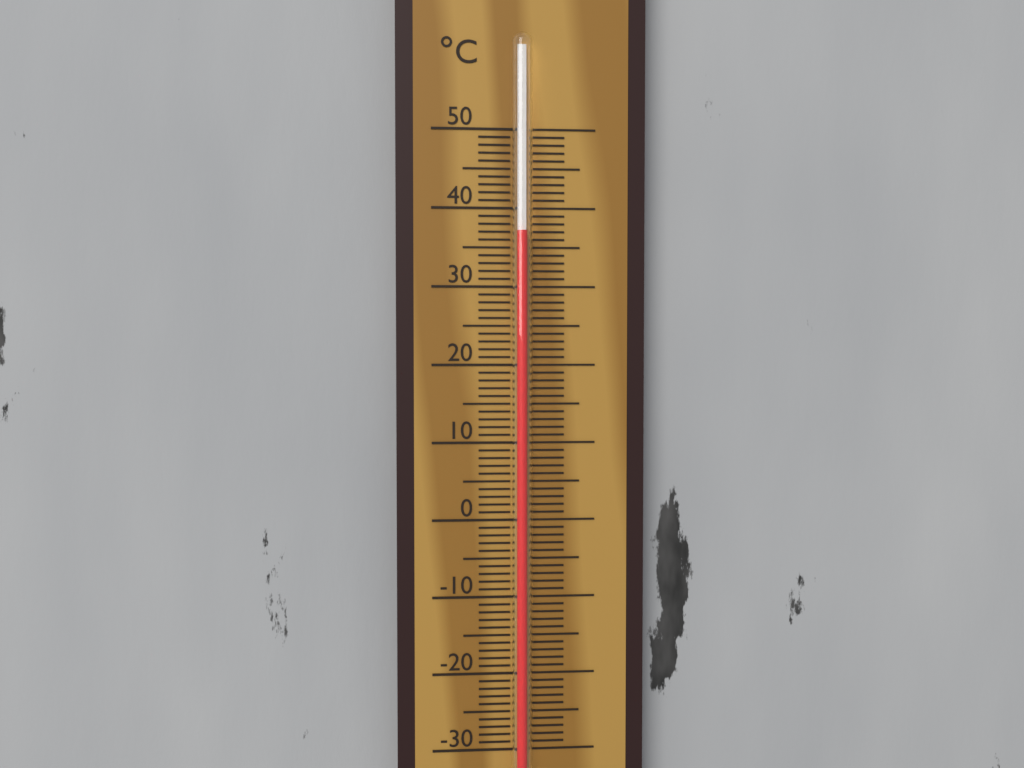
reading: 37 °C
